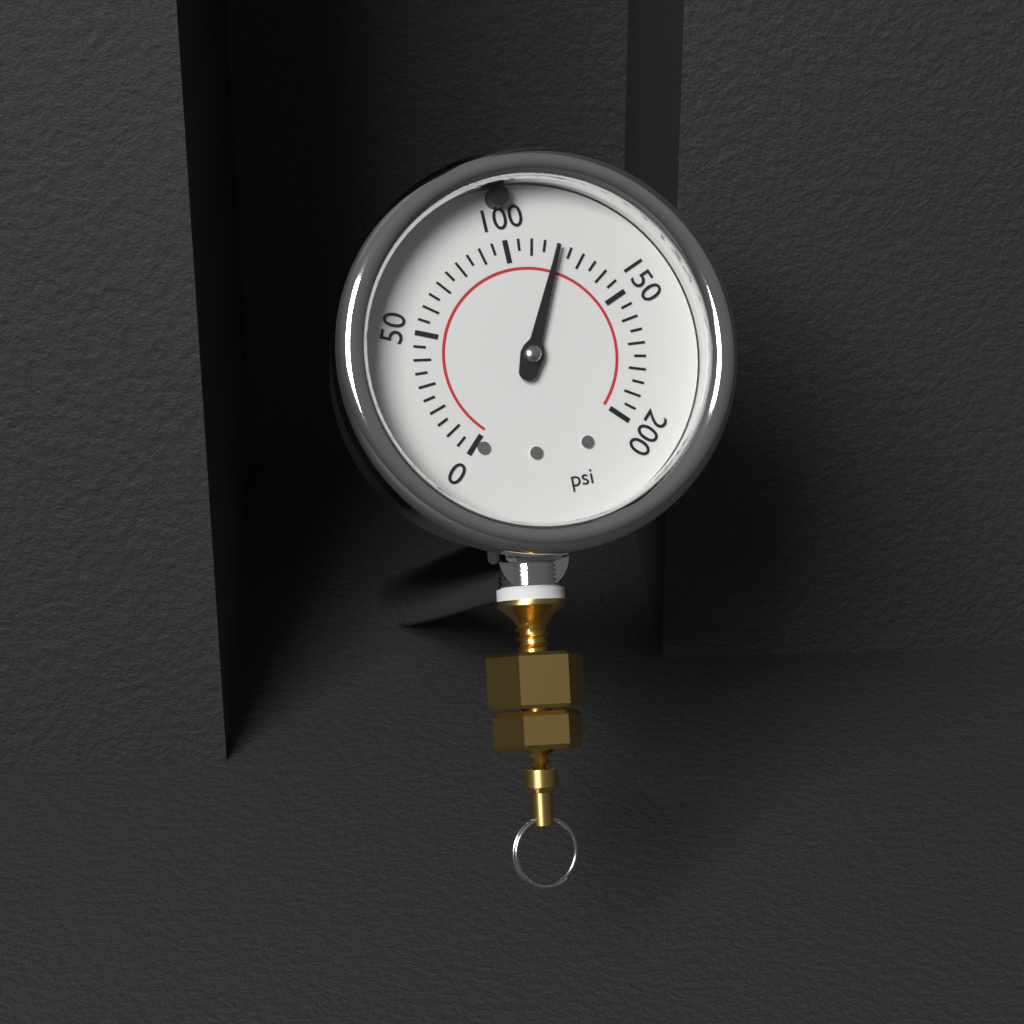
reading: 120 psi
